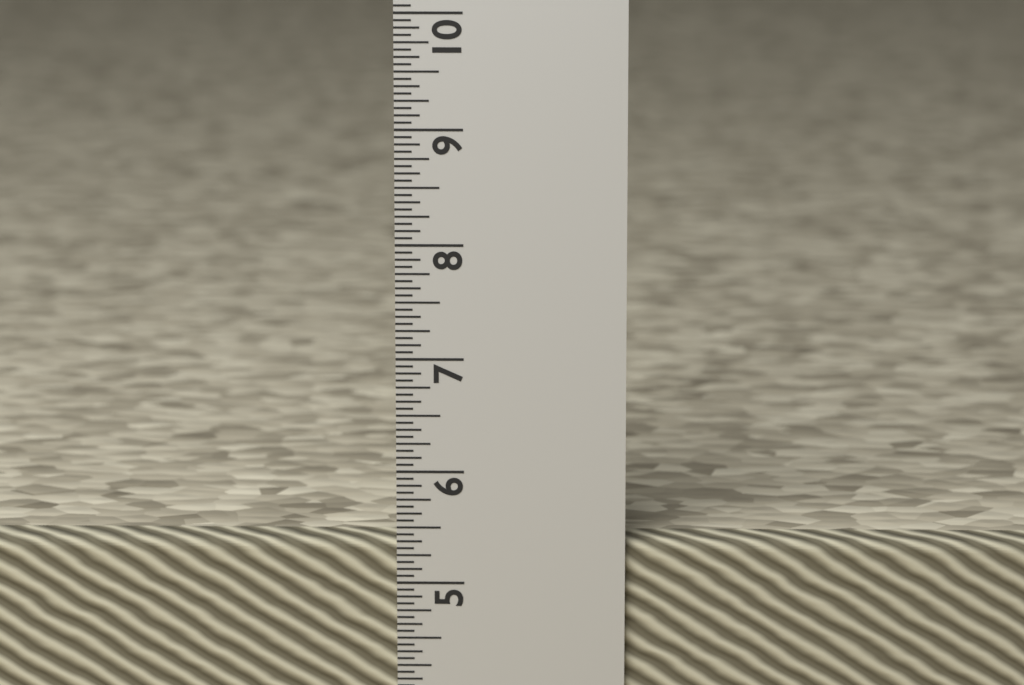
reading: 5.3750 in
